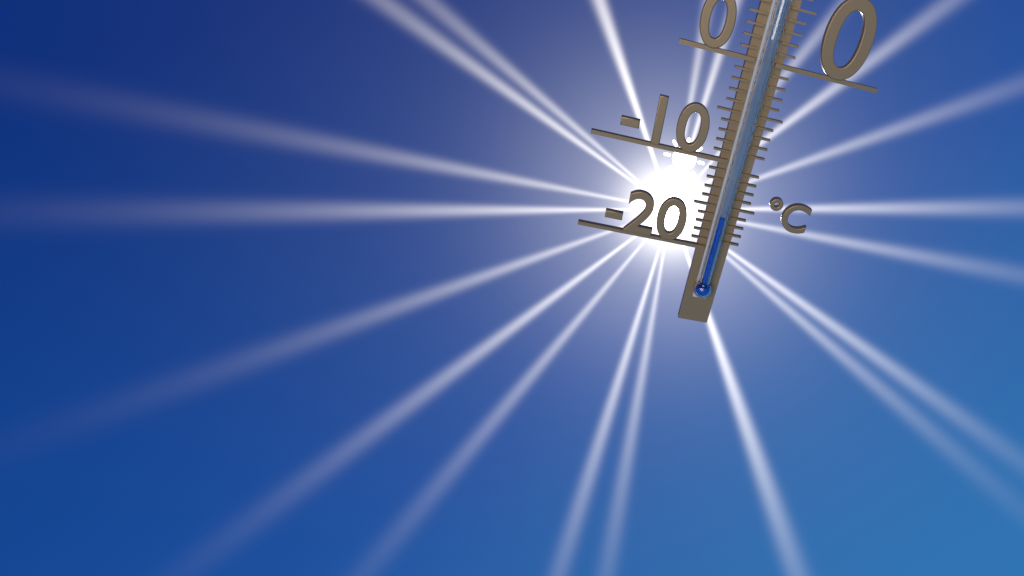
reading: -16 °C
